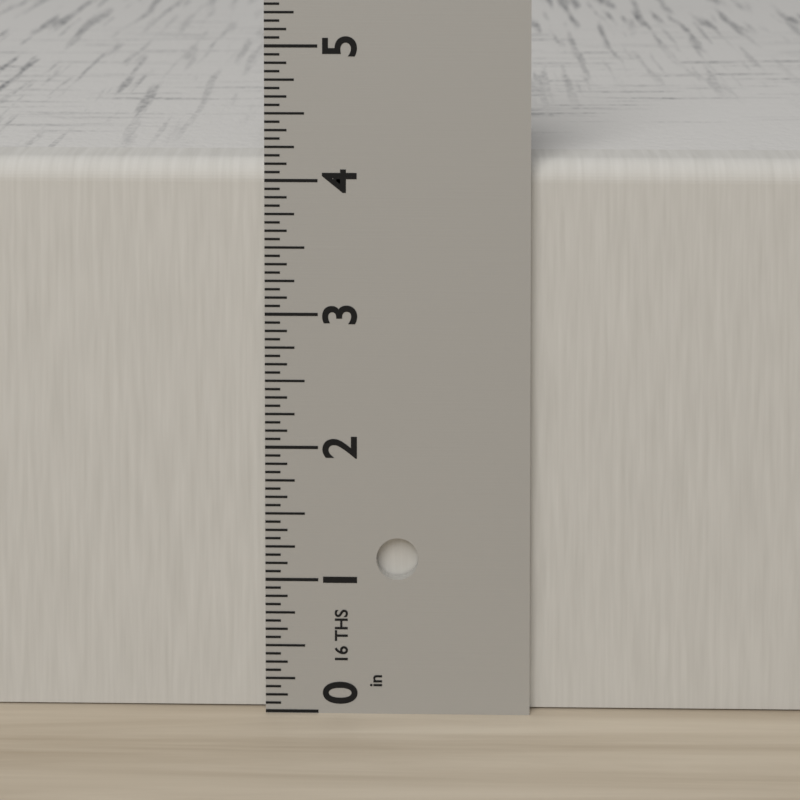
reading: 4.1250 in
